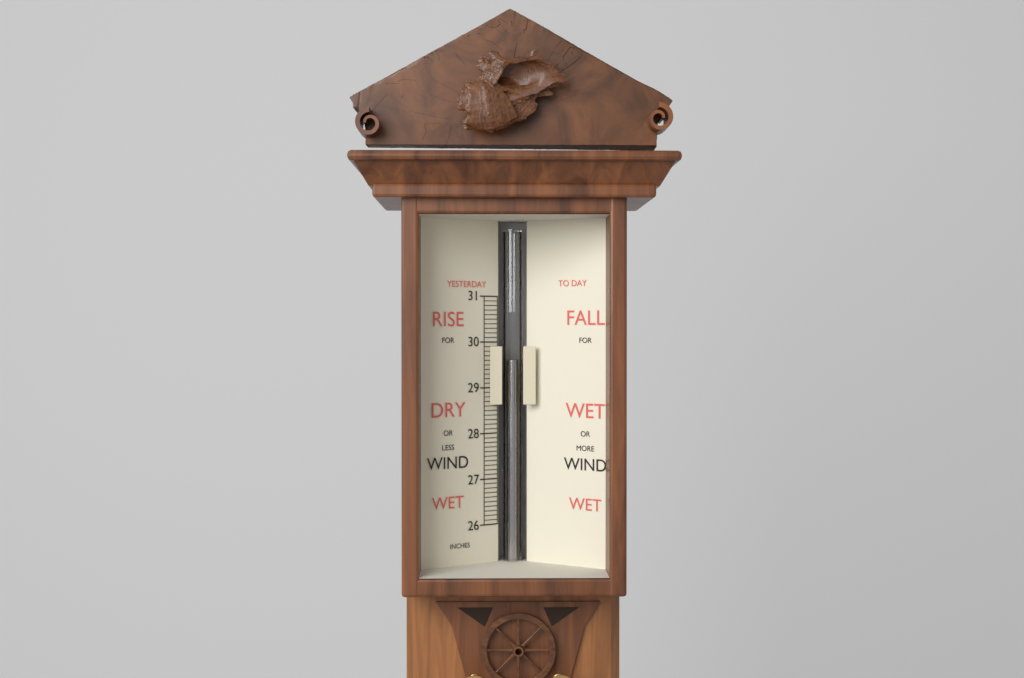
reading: 29.6 in
